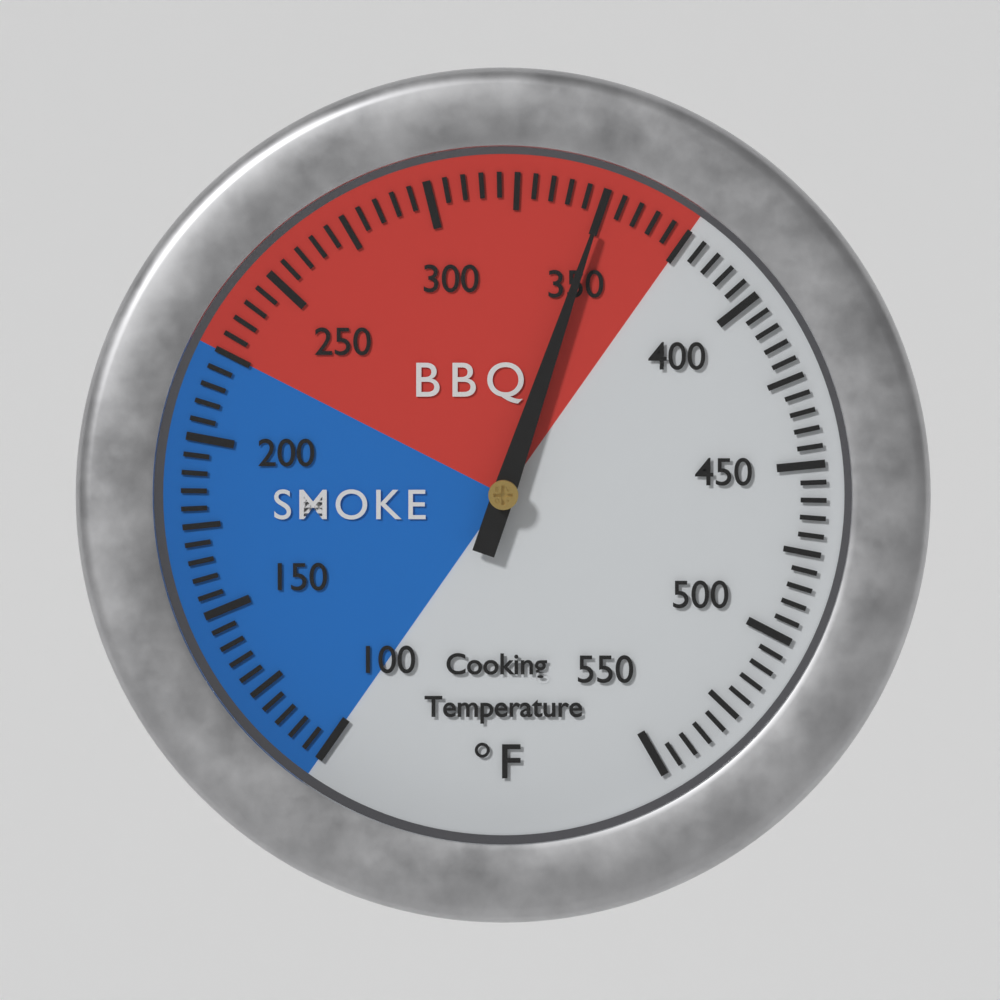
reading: 350 °F
